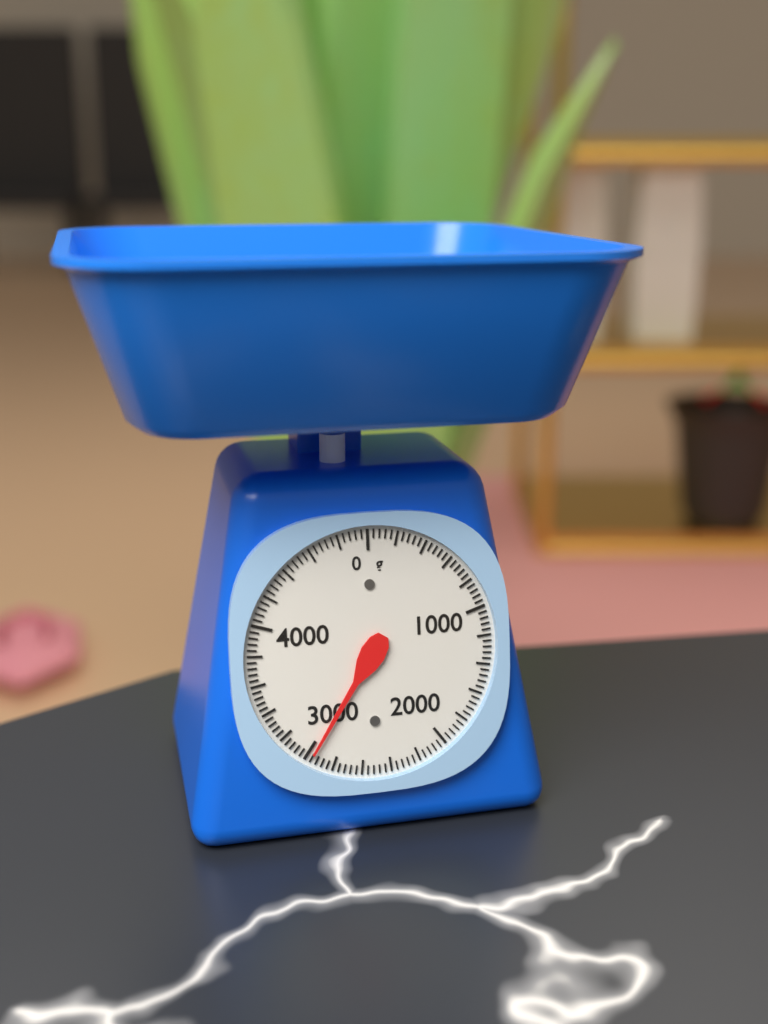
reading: 2960 g
